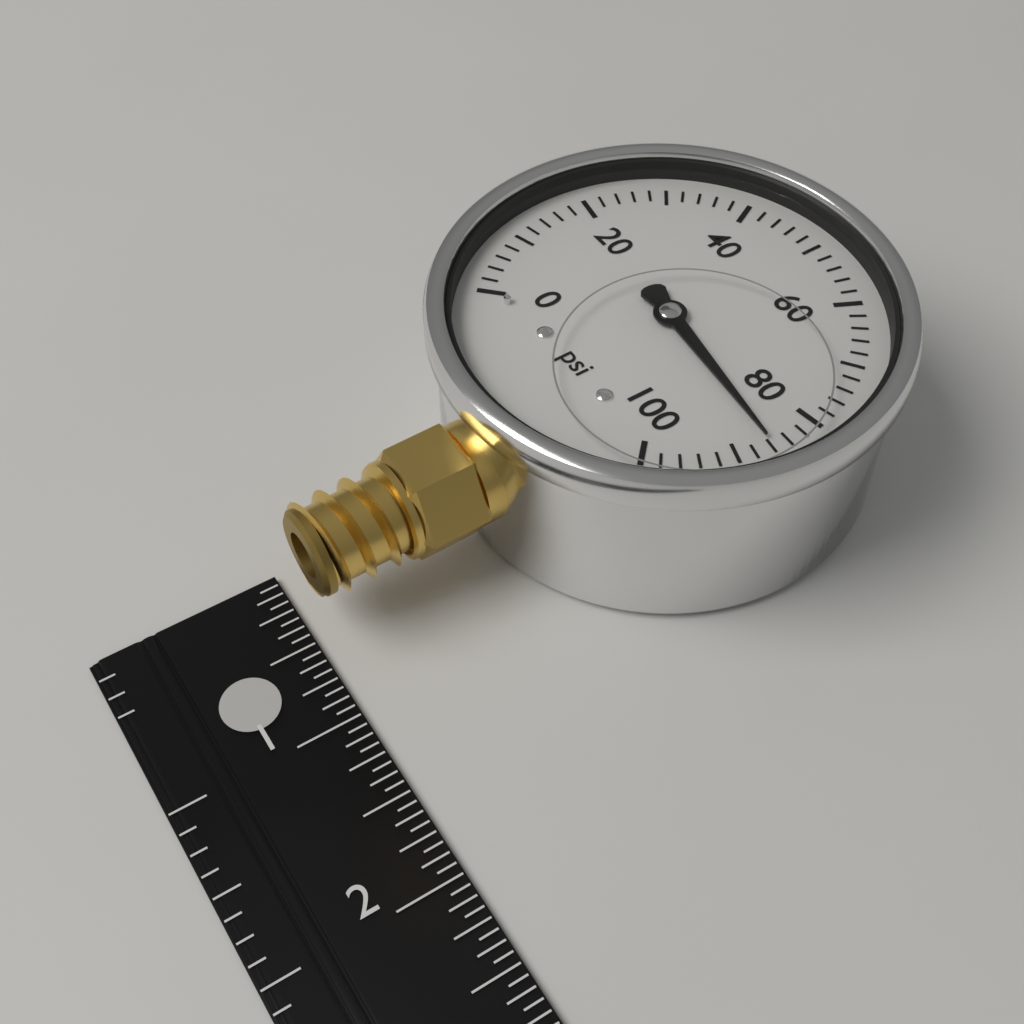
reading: 86 psi
